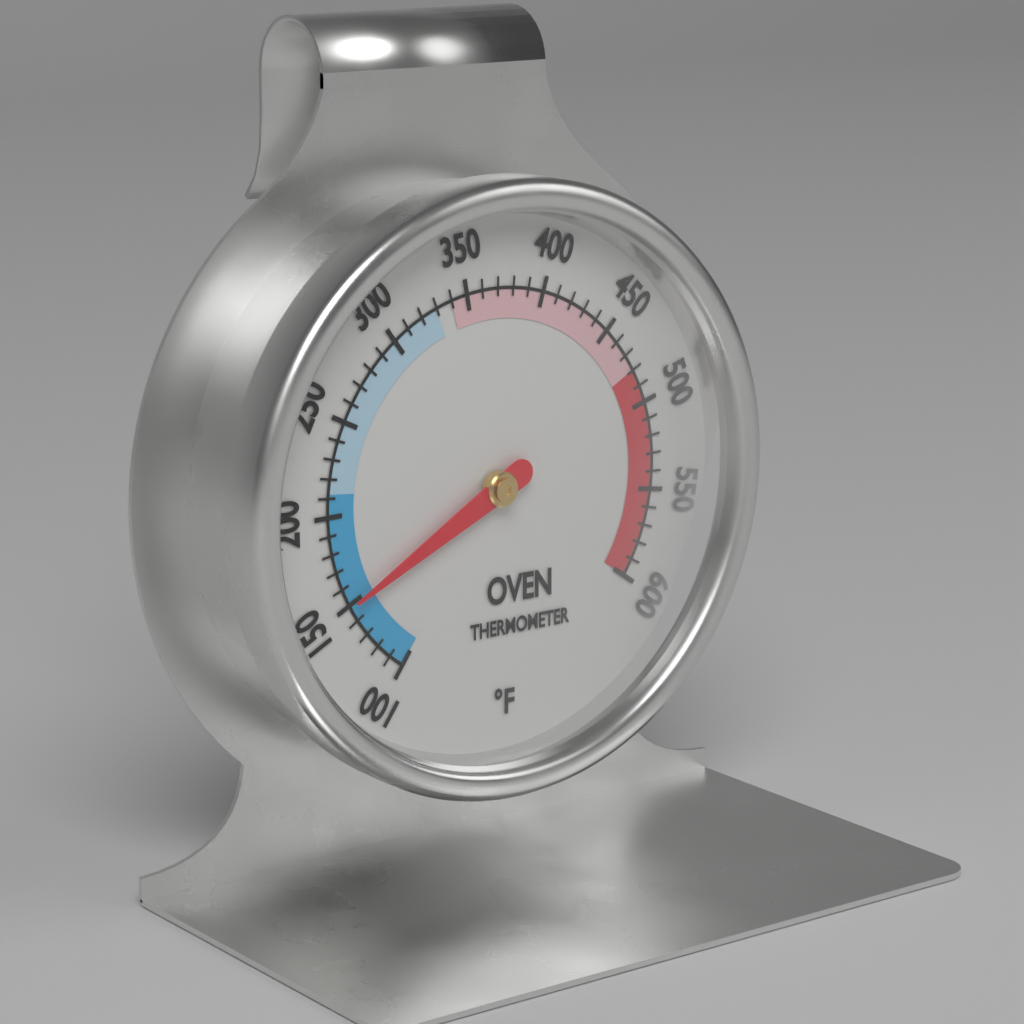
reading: 150 °F
